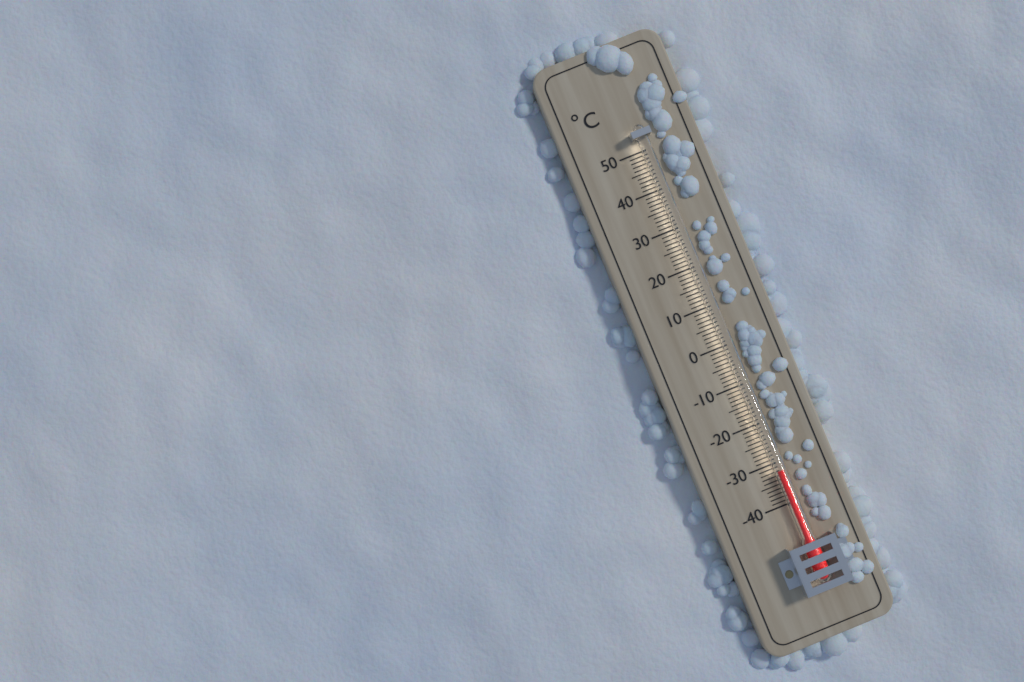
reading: -32 °C
